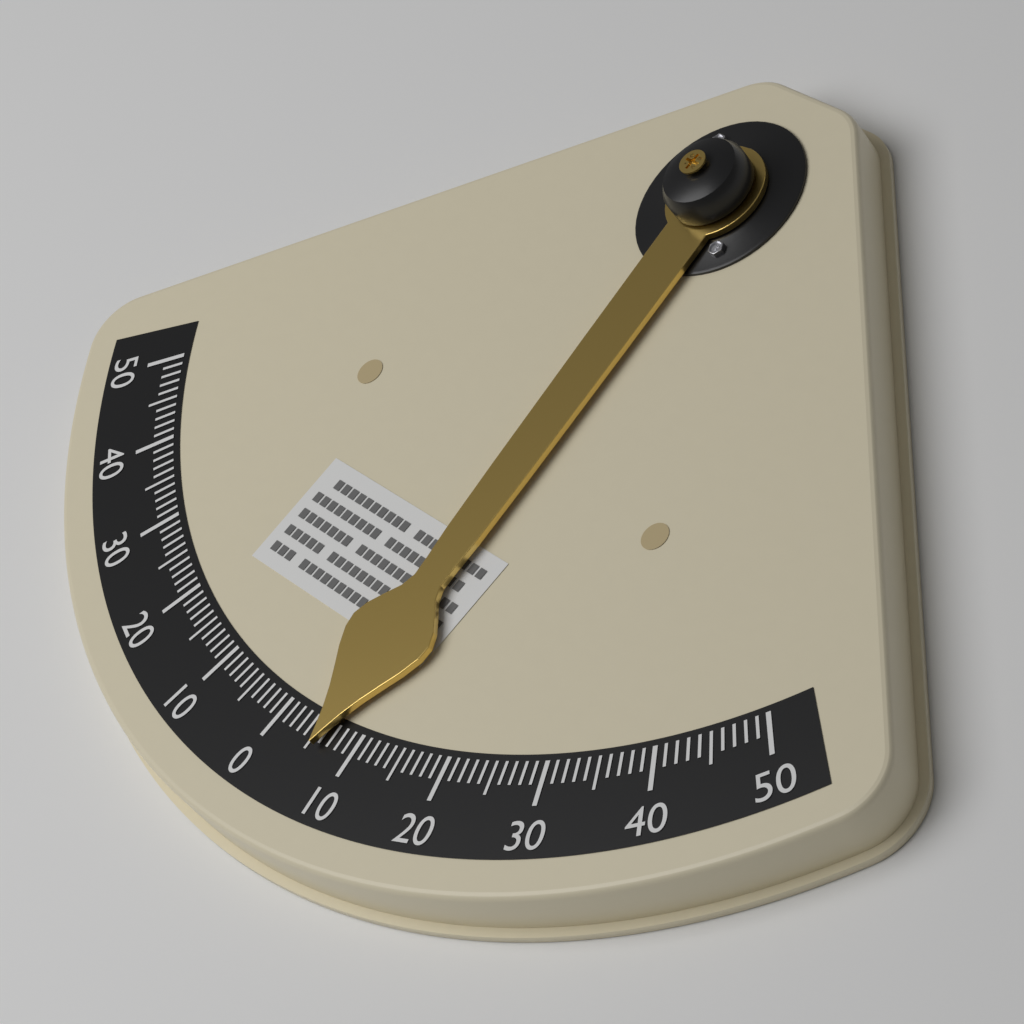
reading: 6 °
